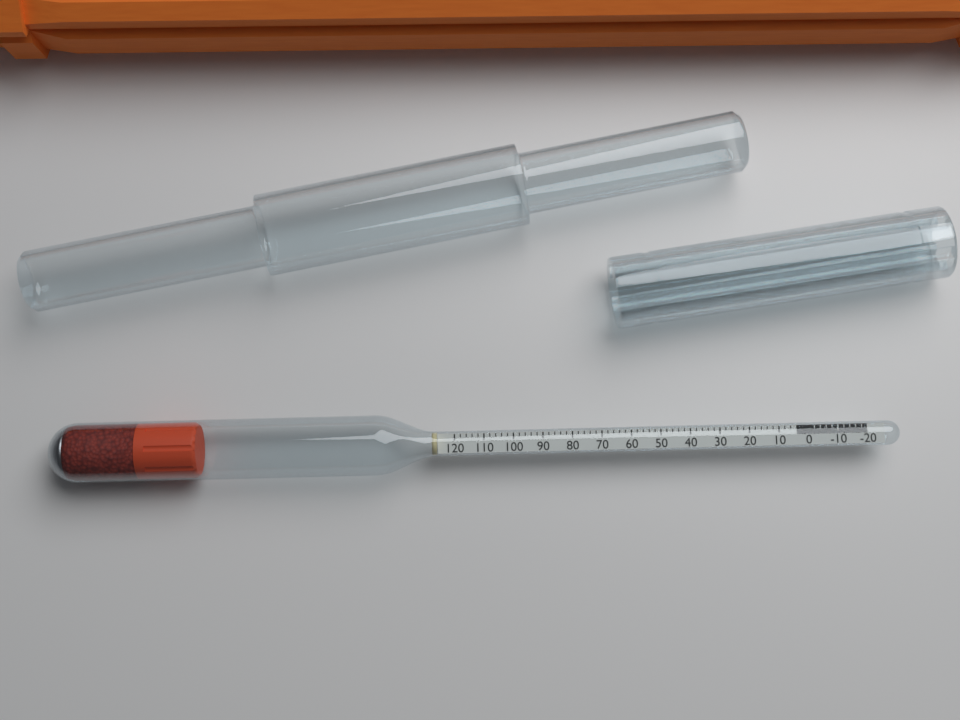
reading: 4 (no unit)
